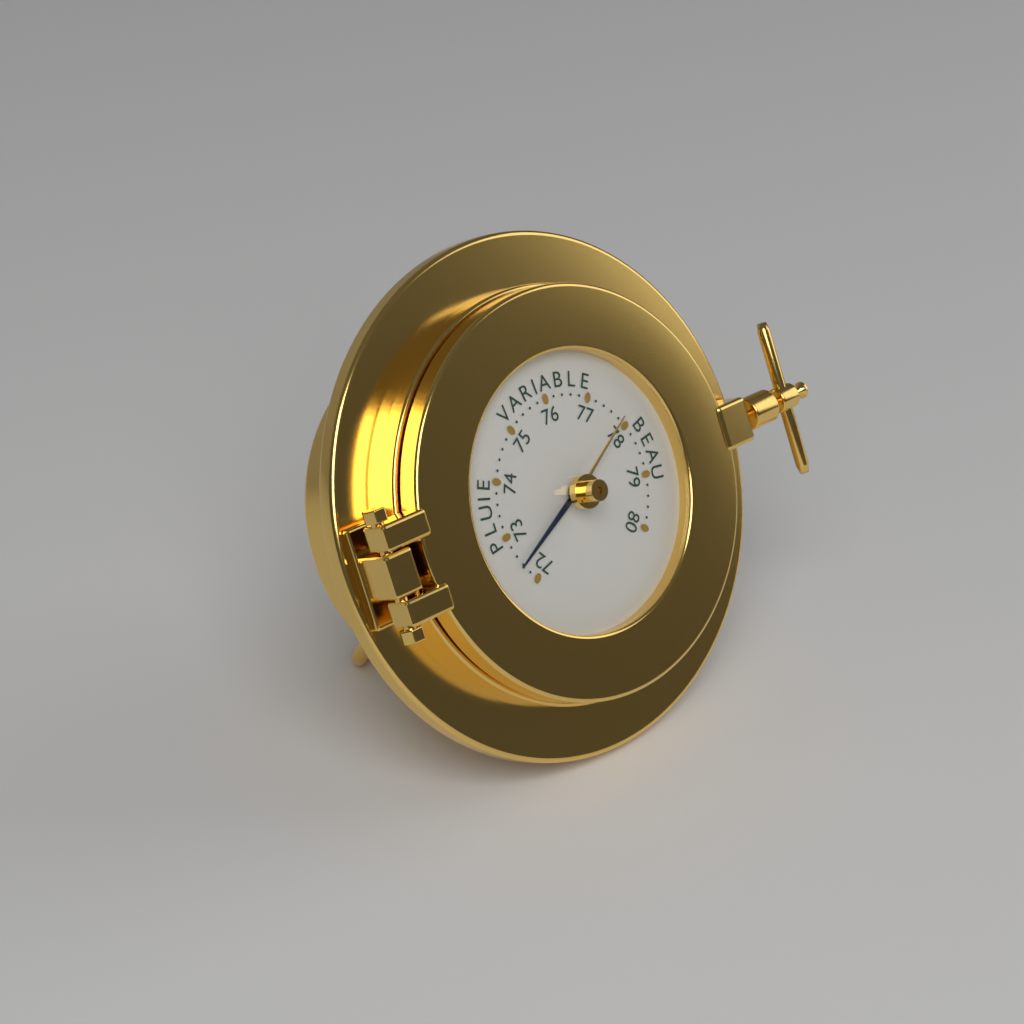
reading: 72.4 (no unit)
